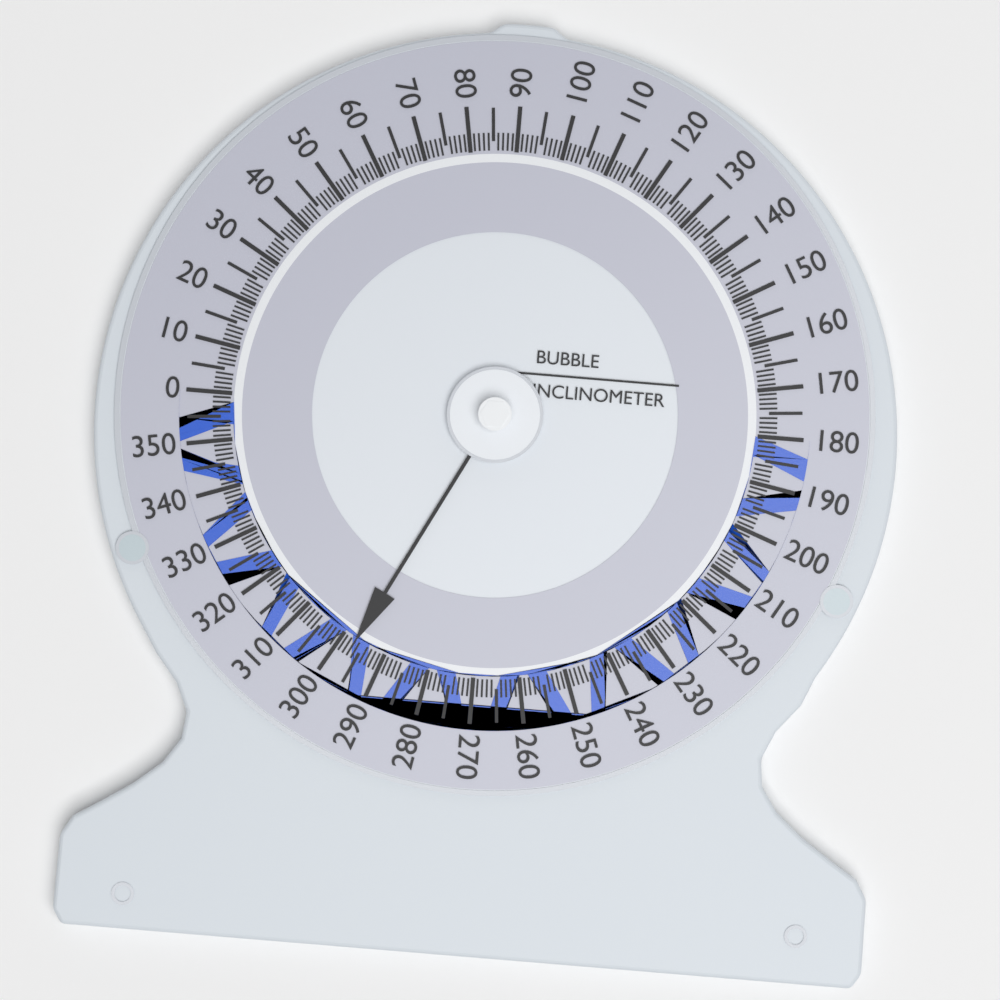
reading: 297 (no unit)
